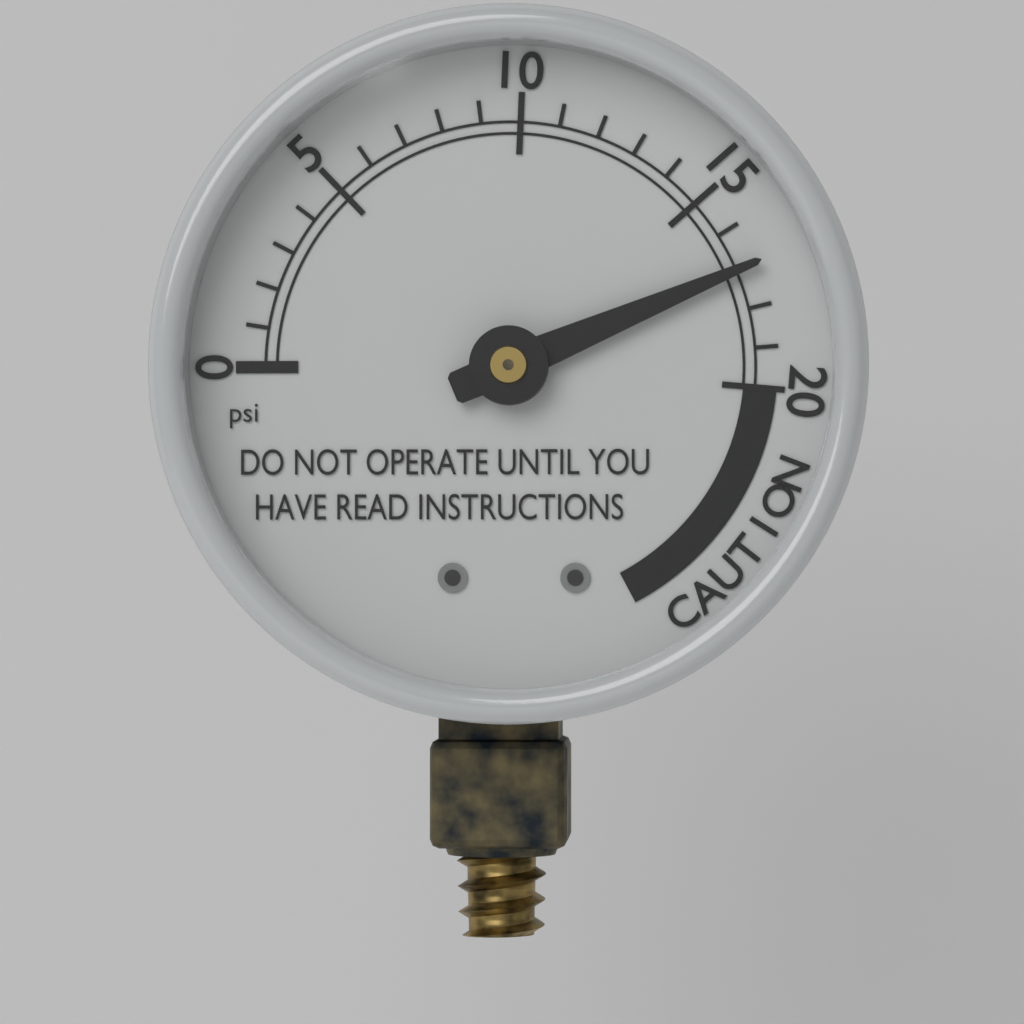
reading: 17 psi
